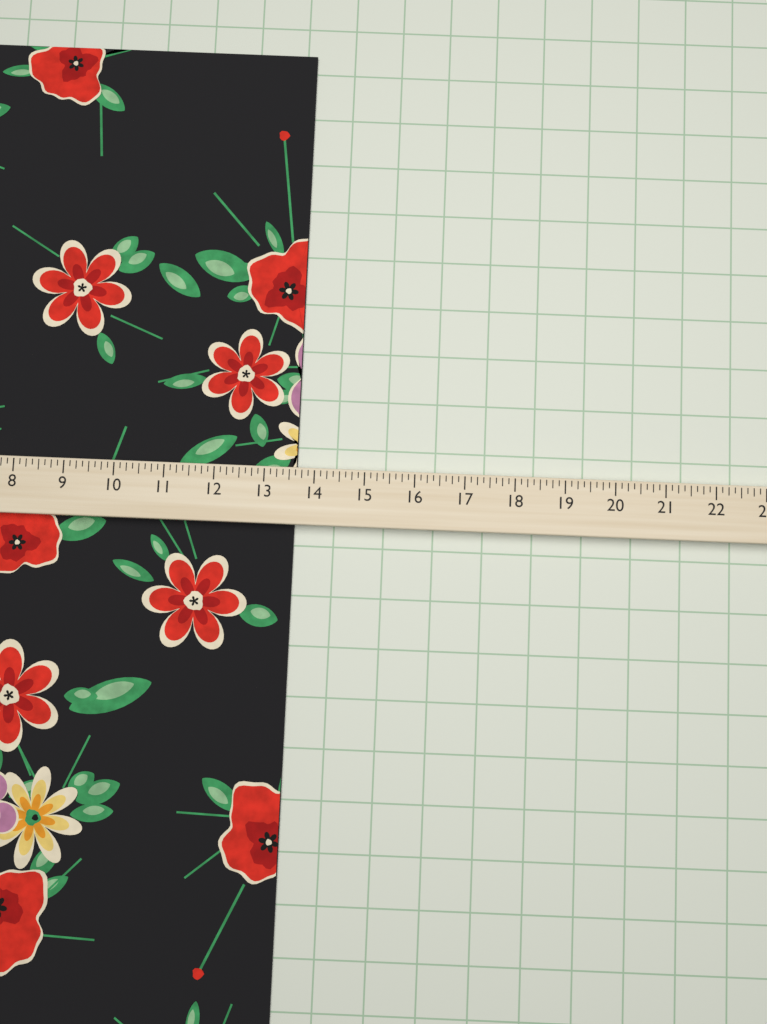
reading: 13.625 (no unit)
